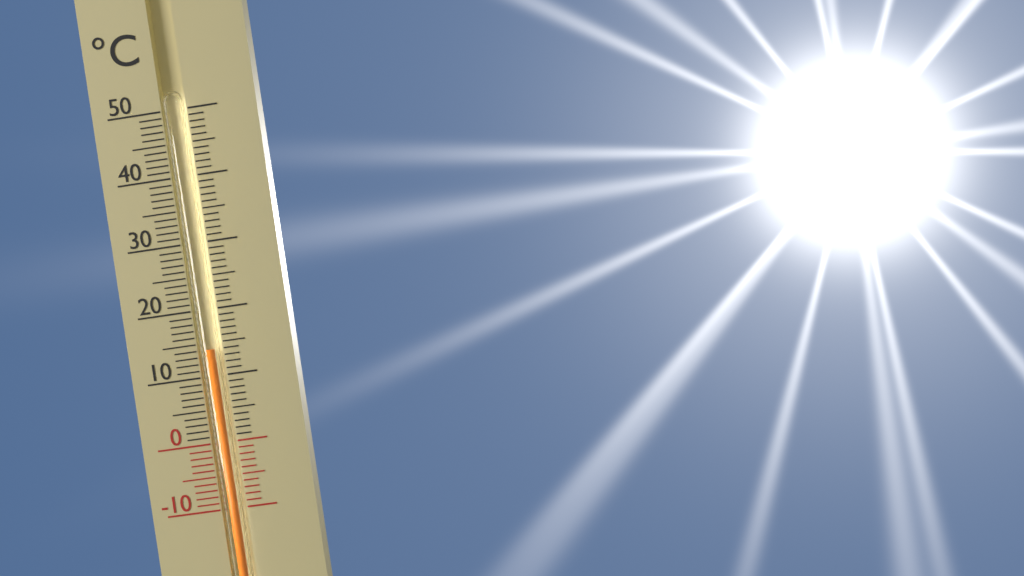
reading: 14 °C
